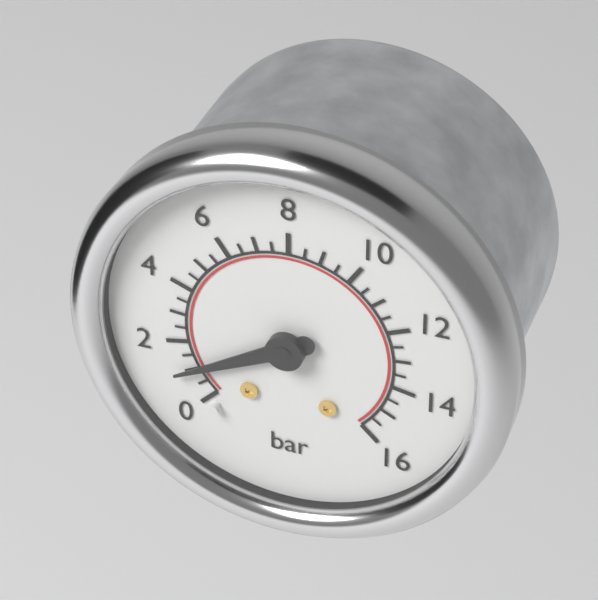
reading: 1.0 bar
